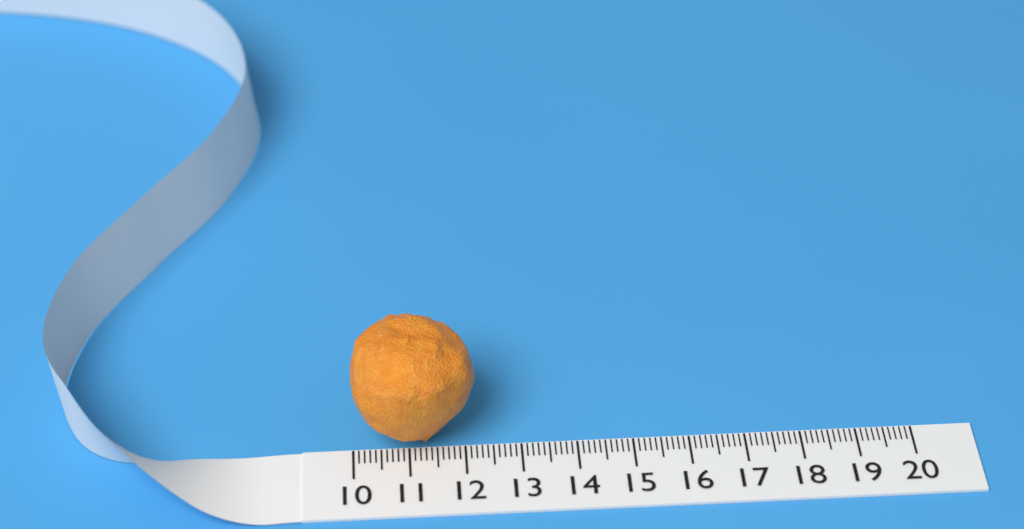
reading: 12.2 (no unit)
